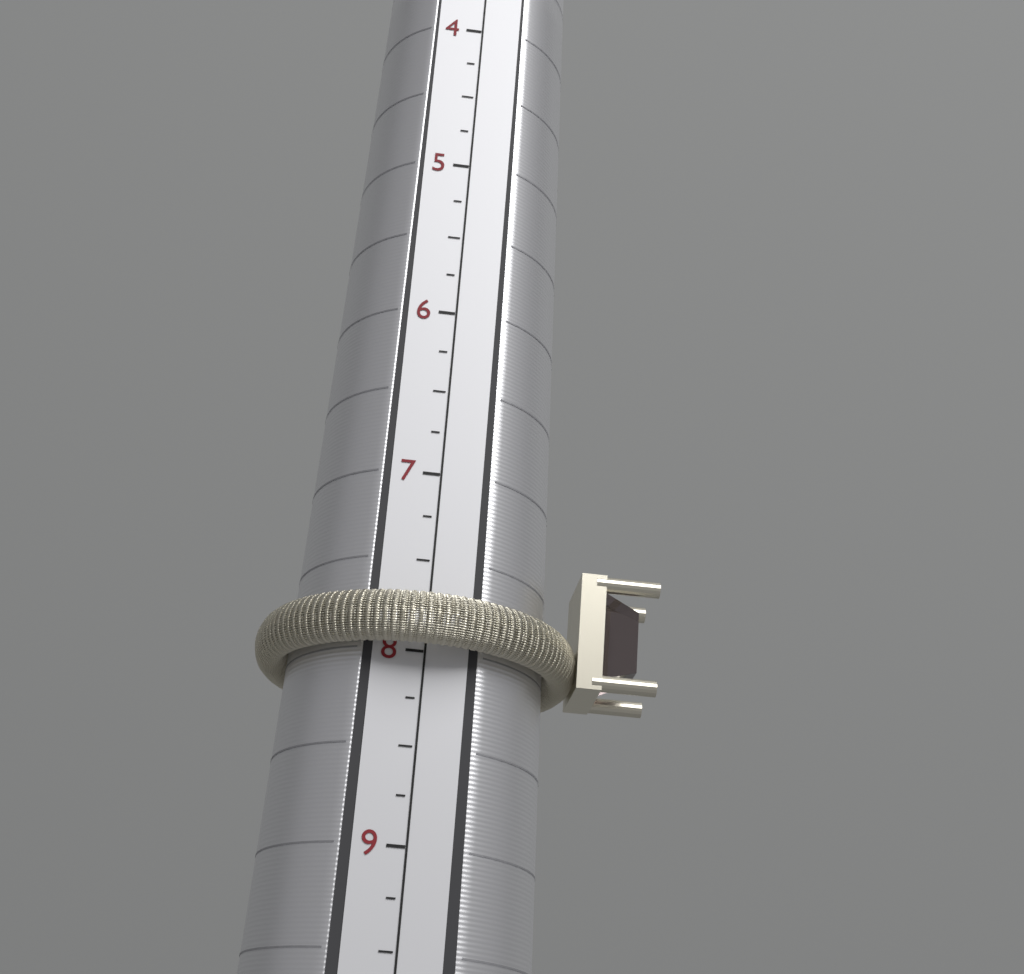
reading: 8.00 (no unit)
